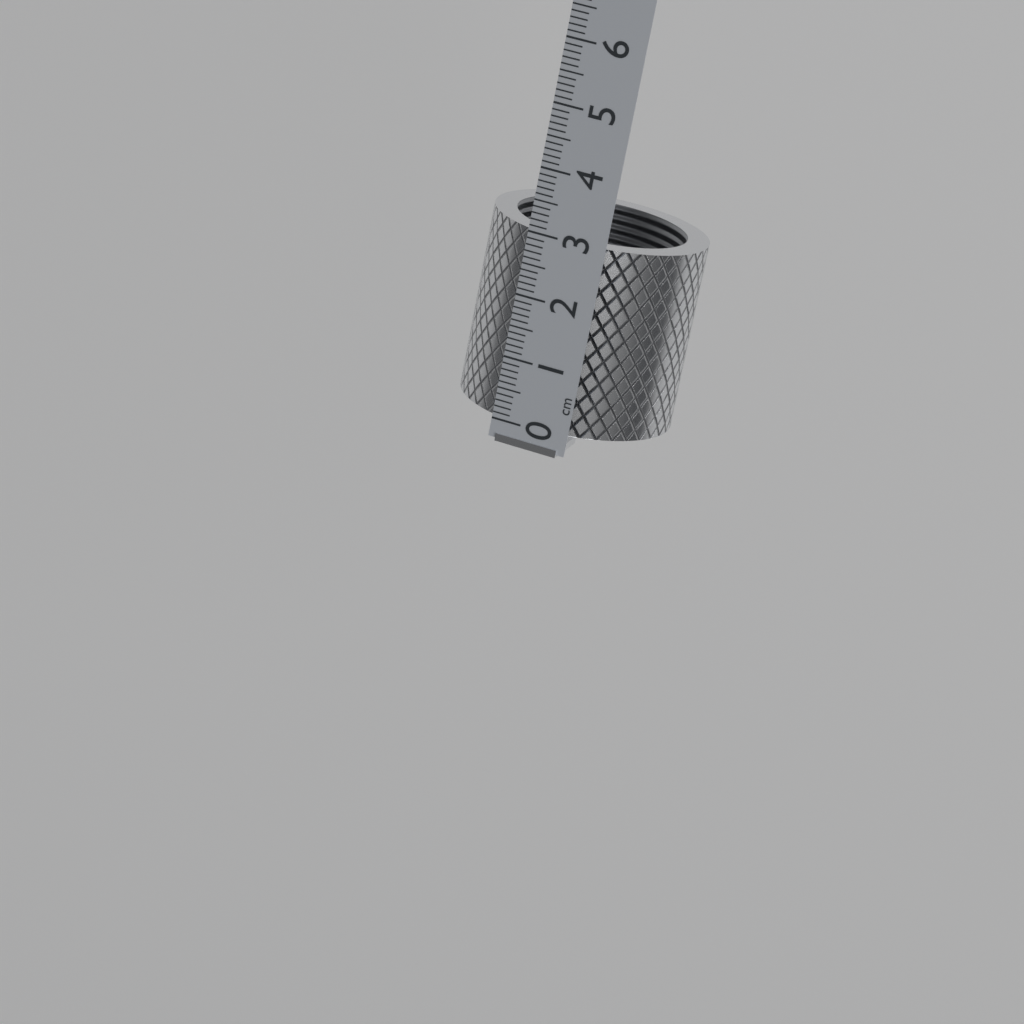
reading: 3.0 cm
